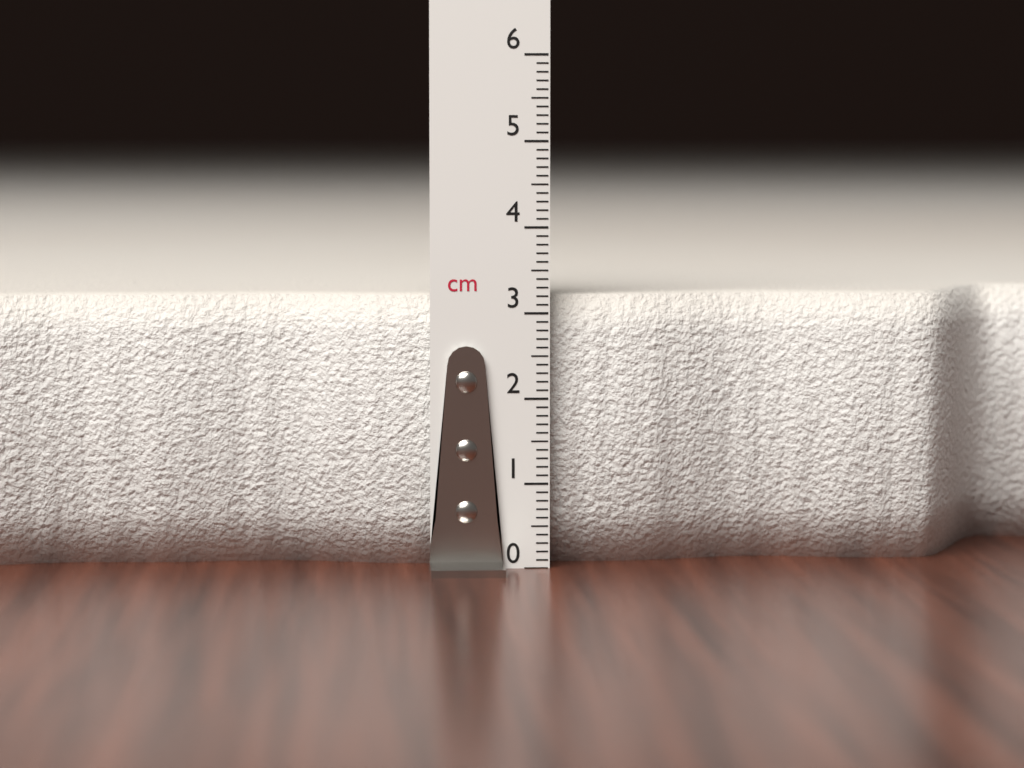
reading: 3.2 cm
